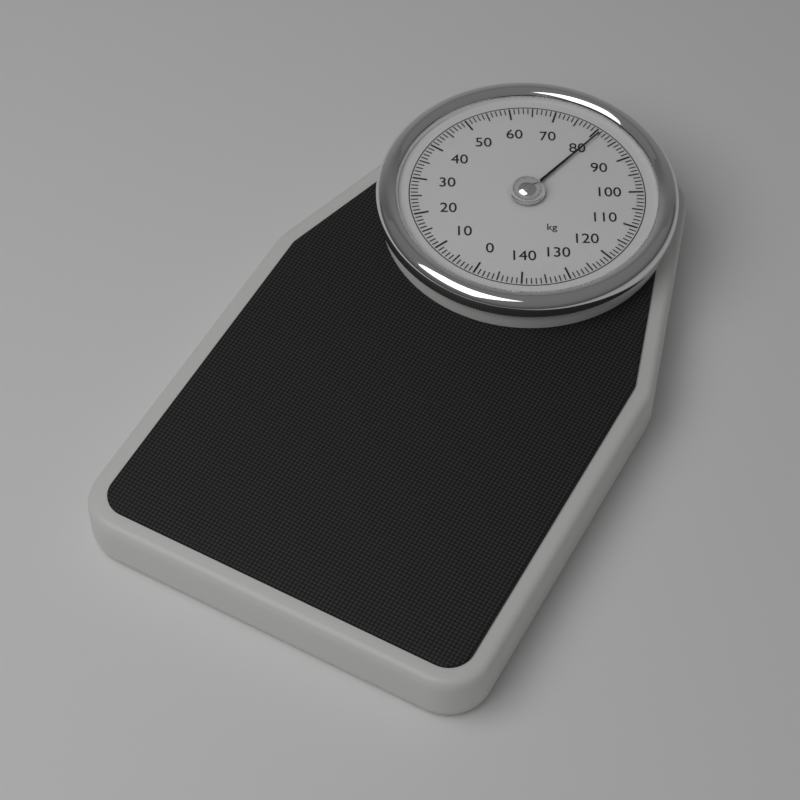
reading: 81 kg
